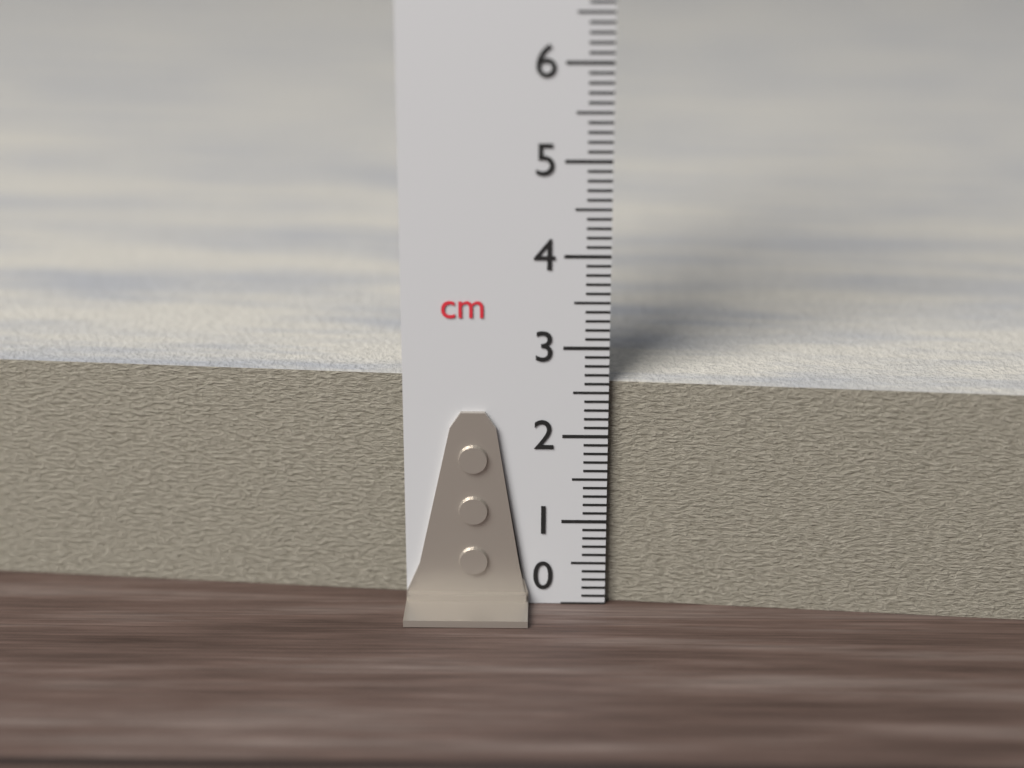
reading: 2.6 cm
